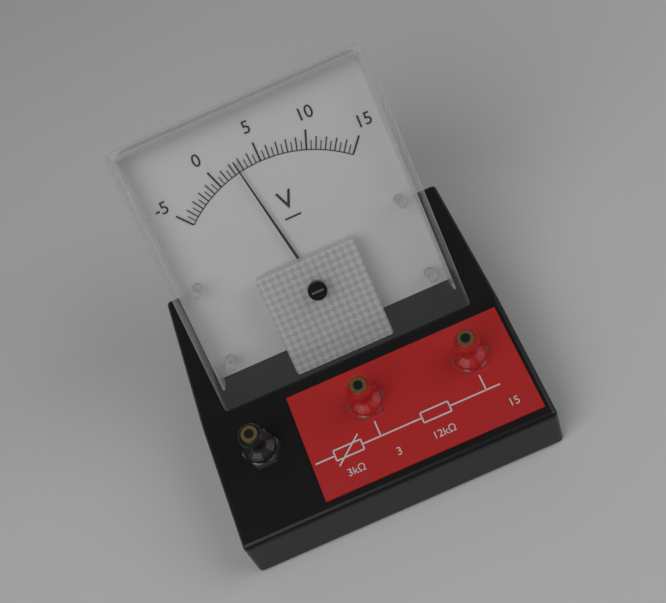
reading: 2.5 V
